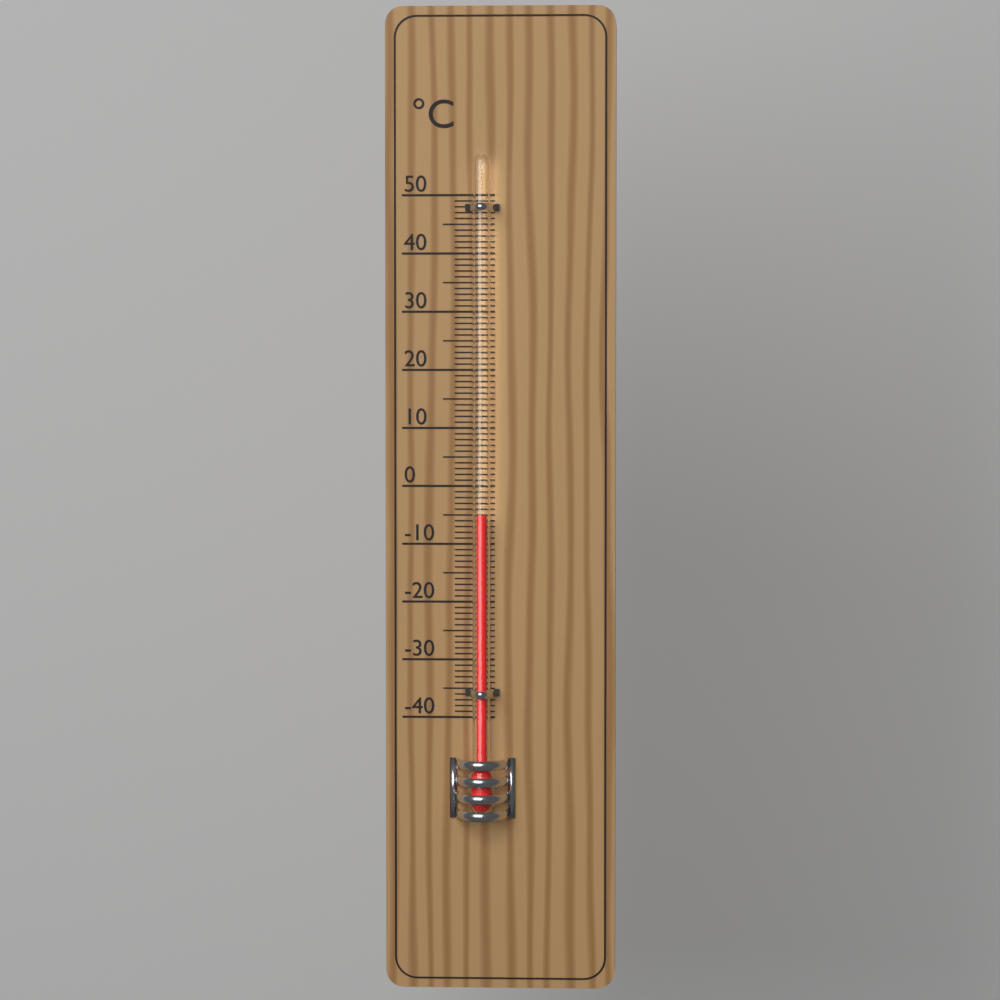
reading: -5 °C
